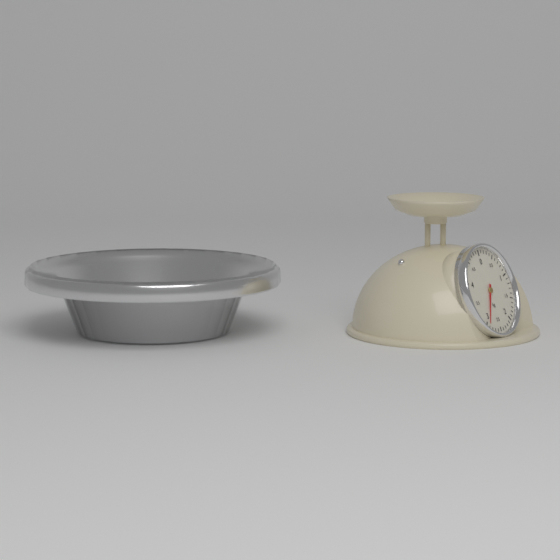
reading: 2.9 kg
